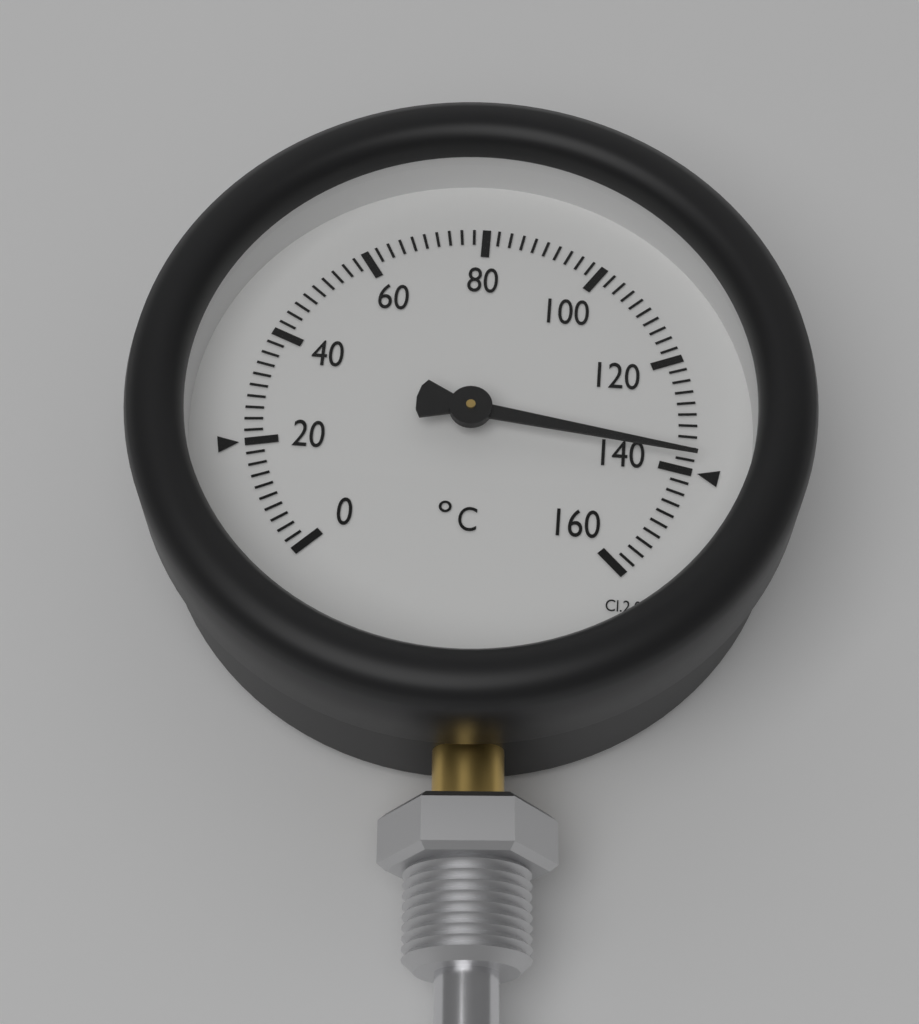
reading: 138 °C
